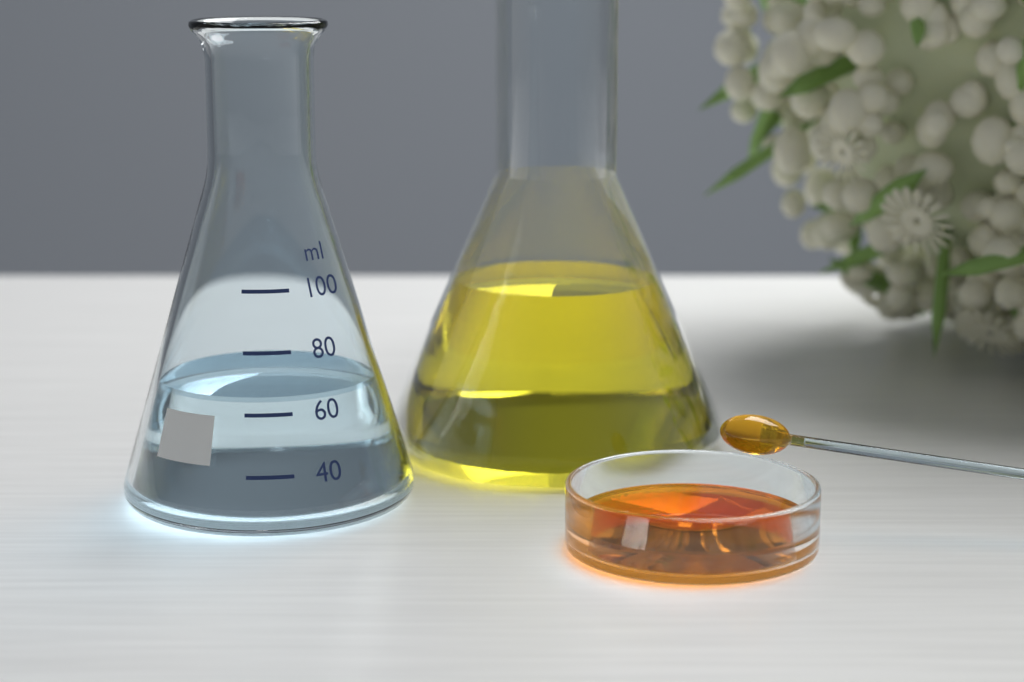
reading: 65 ml
